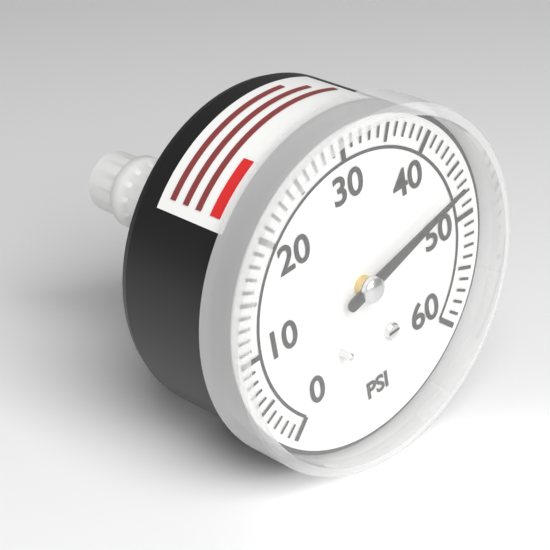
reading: 47 psi
